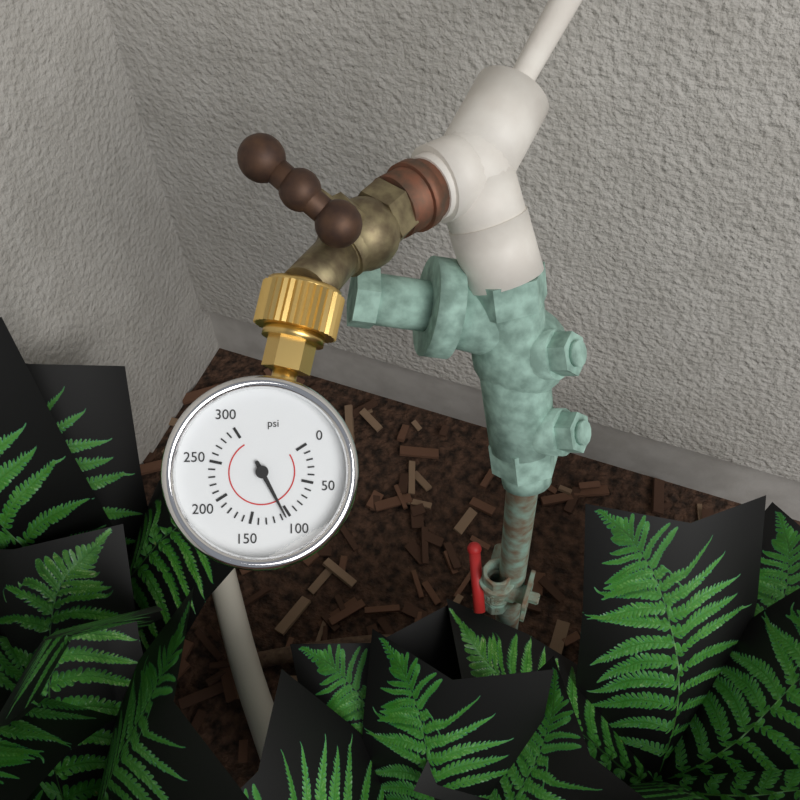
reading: 105 psi
